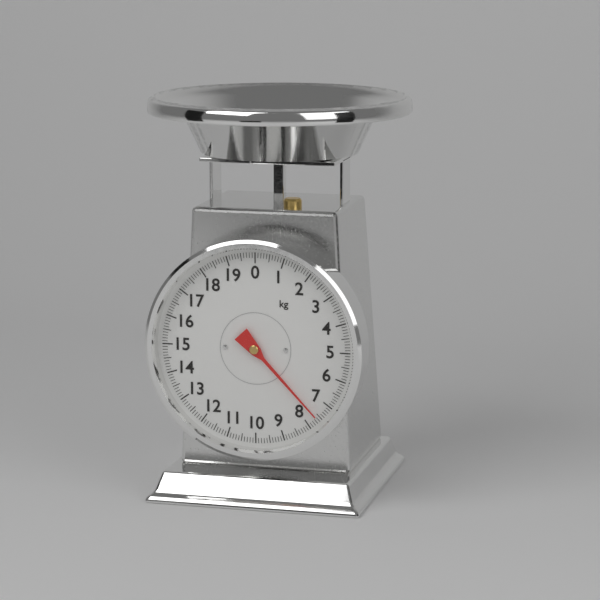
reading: 7.6 kg
